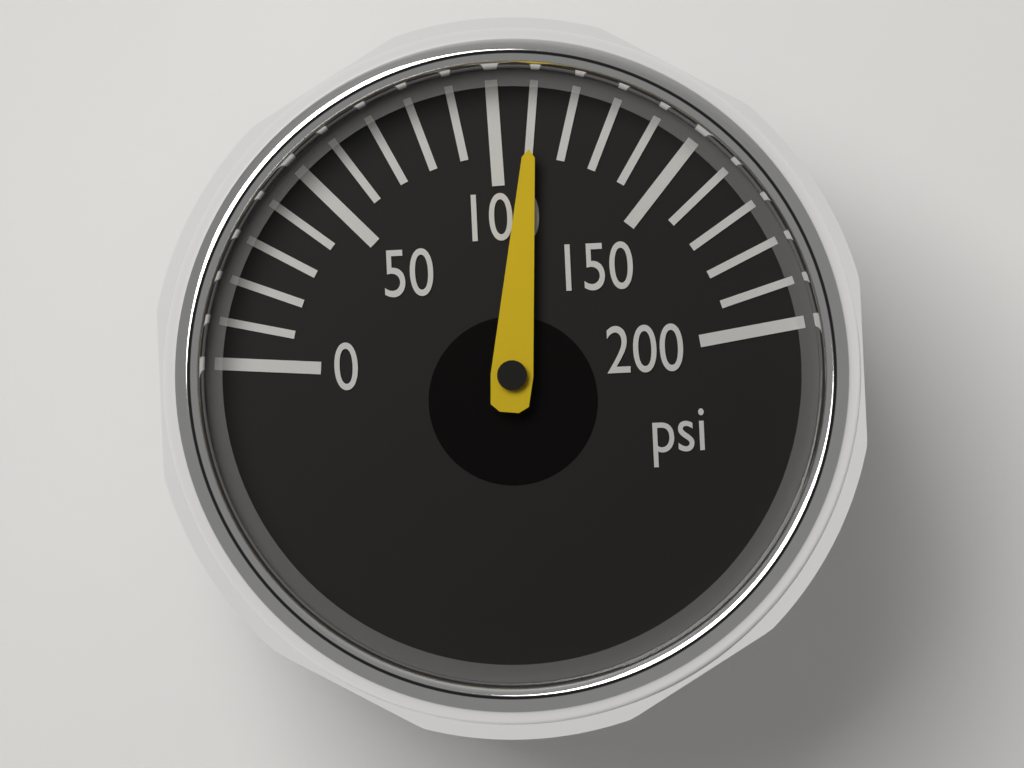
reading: 110 psi
